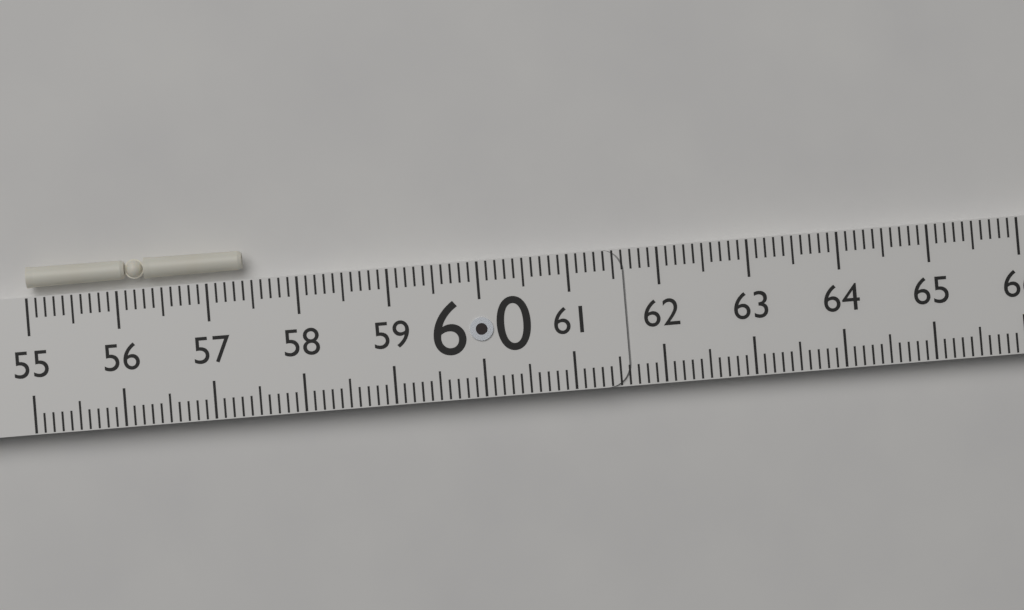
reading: 57.4 (no unit)
